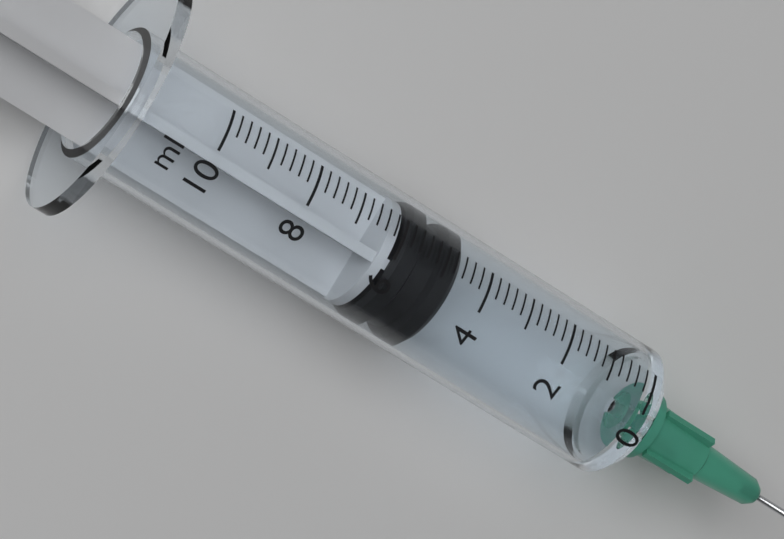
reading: 4.6 ml
